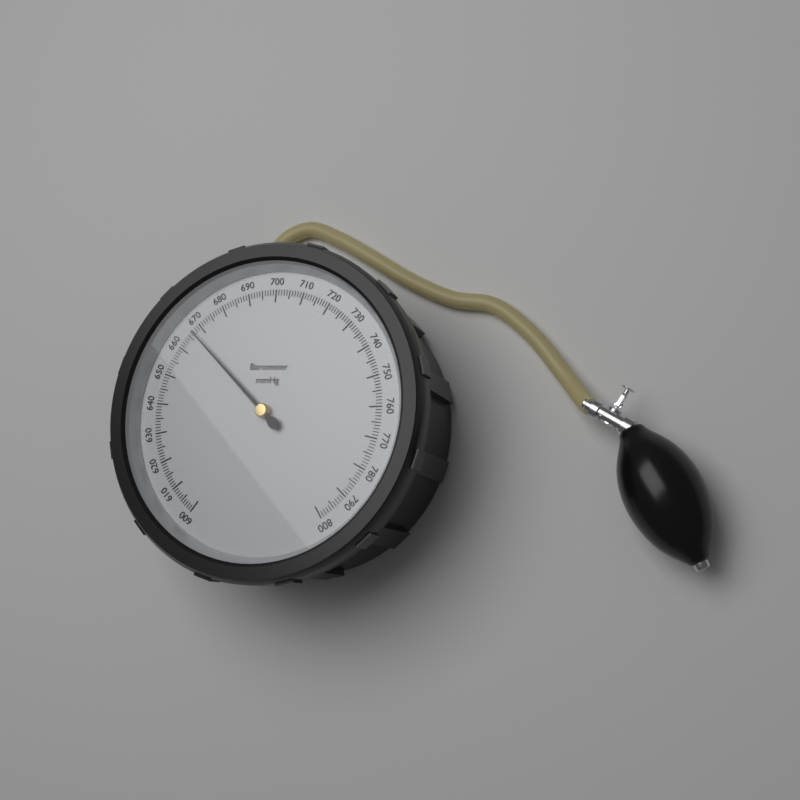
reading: 667 mmHg
